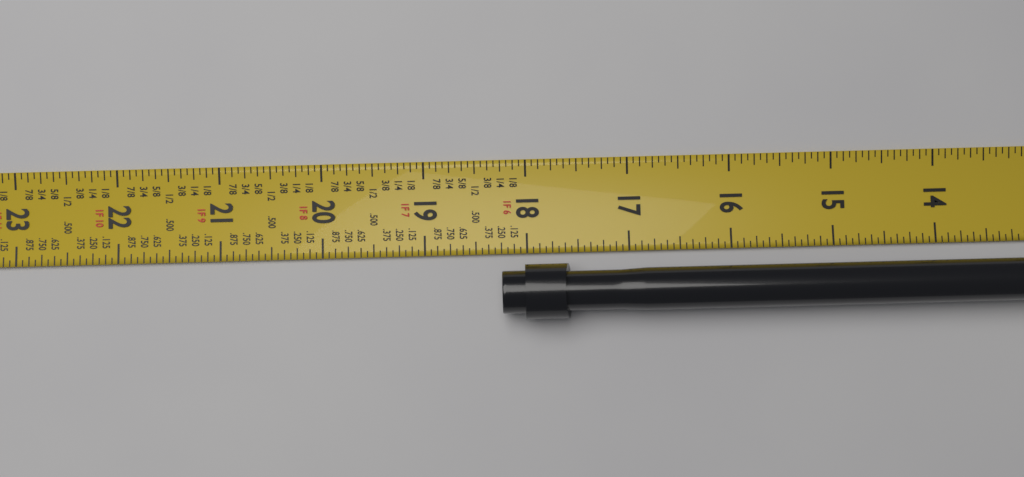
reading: 18.2500 in
